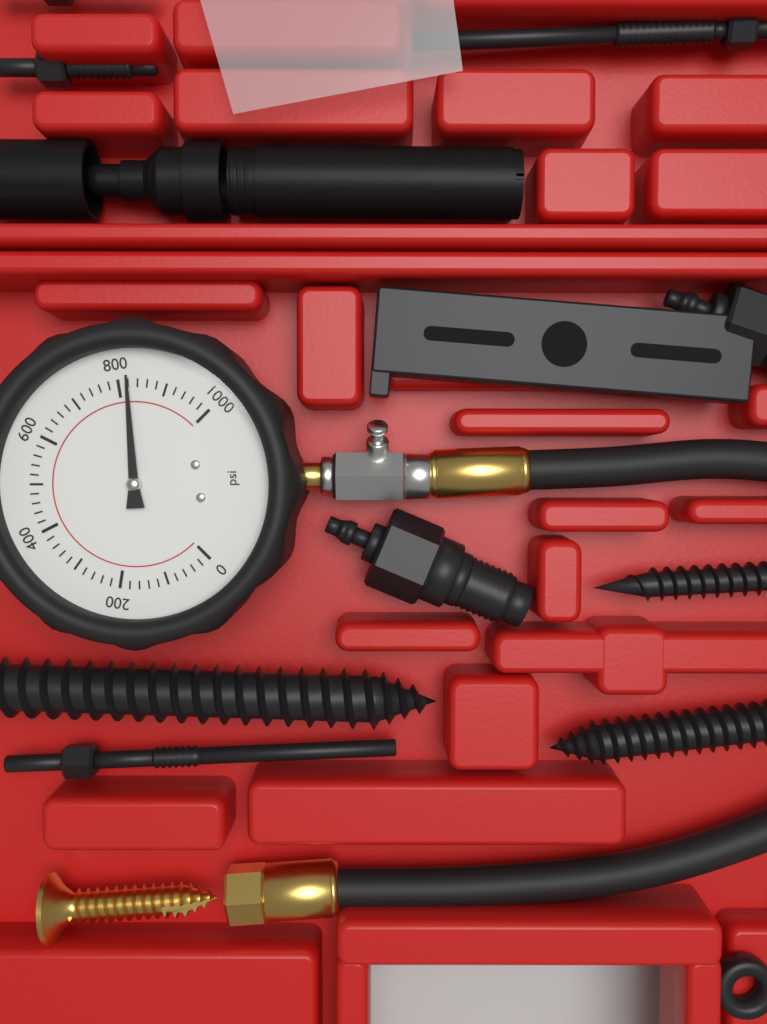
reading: 820 psi
